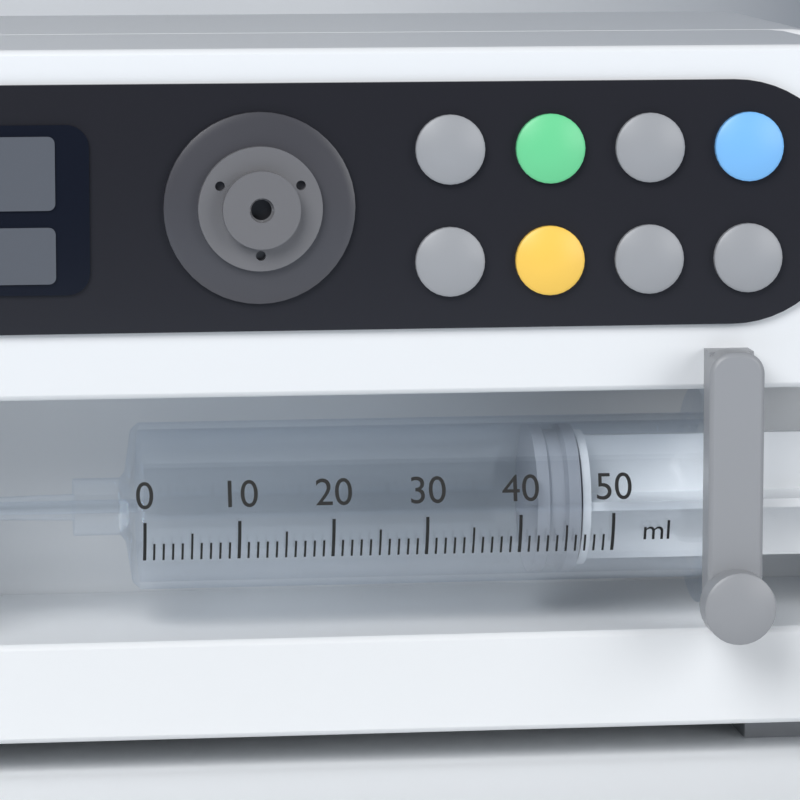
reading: 42 ml
